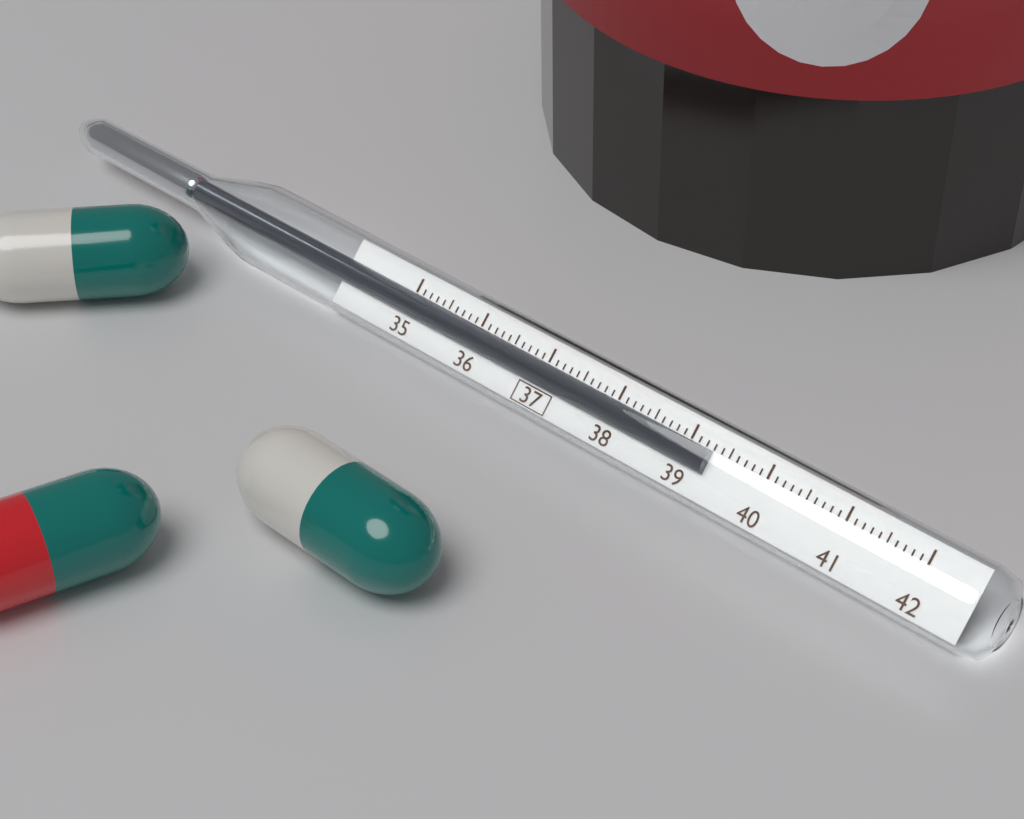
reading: 39.3 (no unit)
